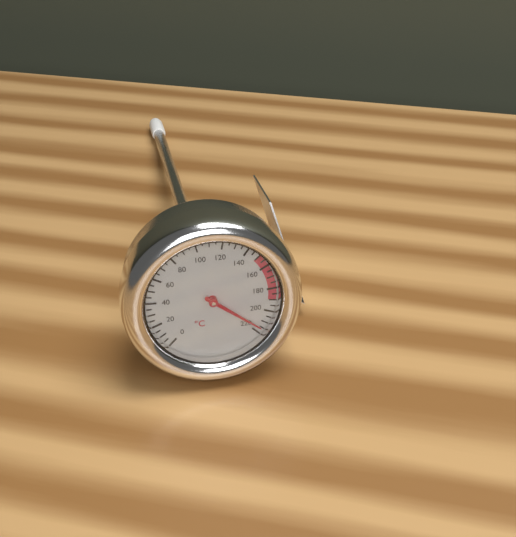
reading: 215 °C
